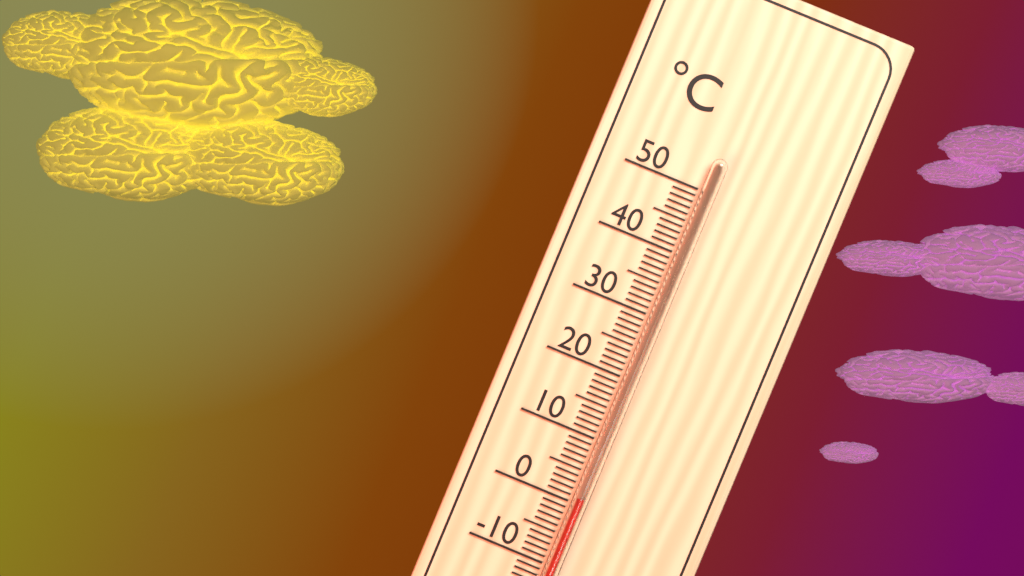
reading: 1 °C
